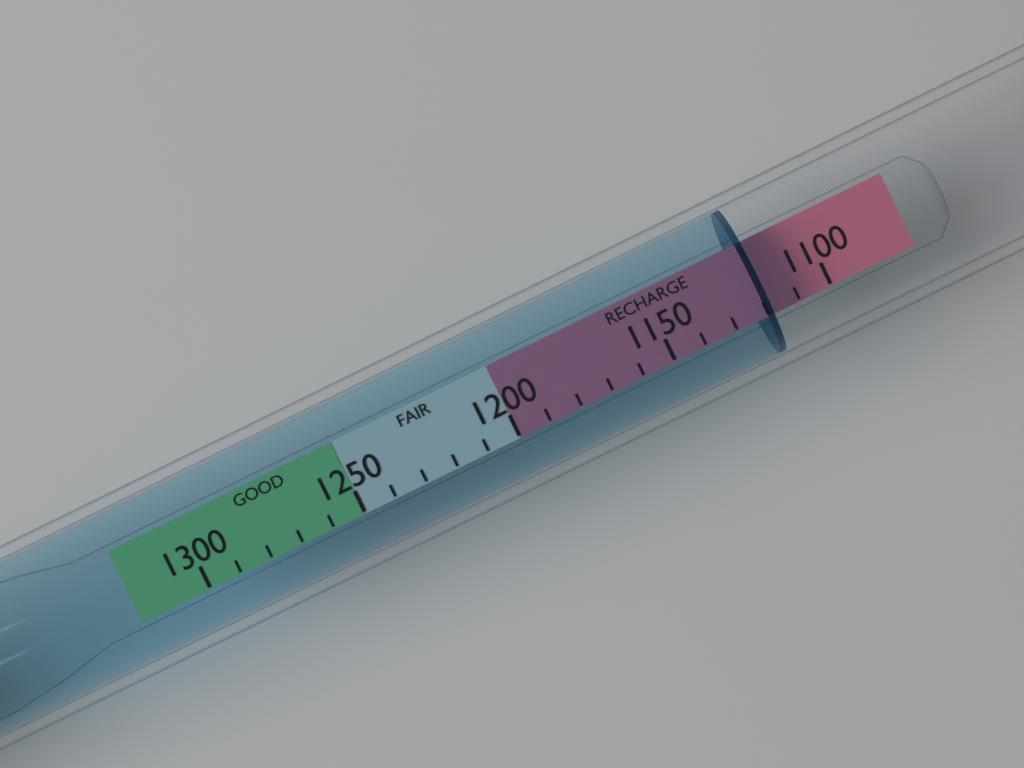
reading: 1120 (no unit)
